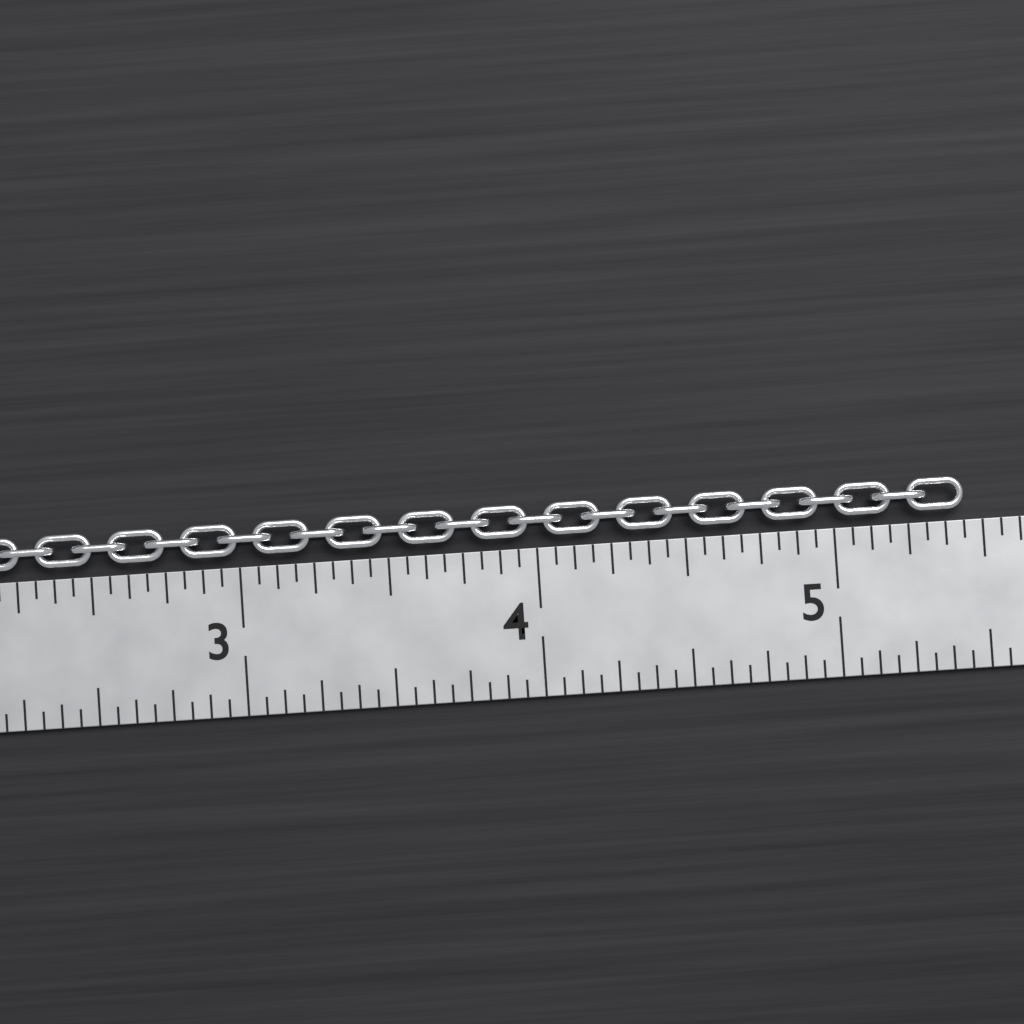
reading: 5.4375 in
